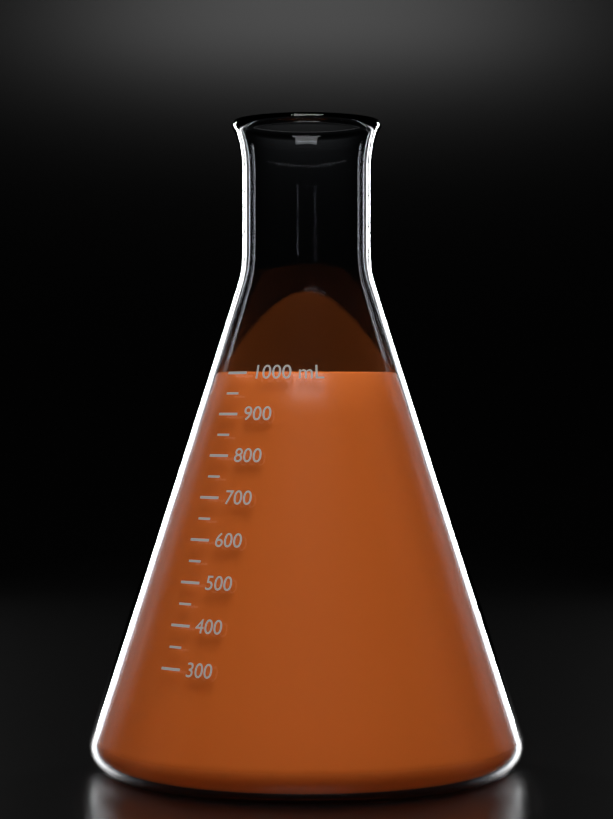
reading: 1000 mL
